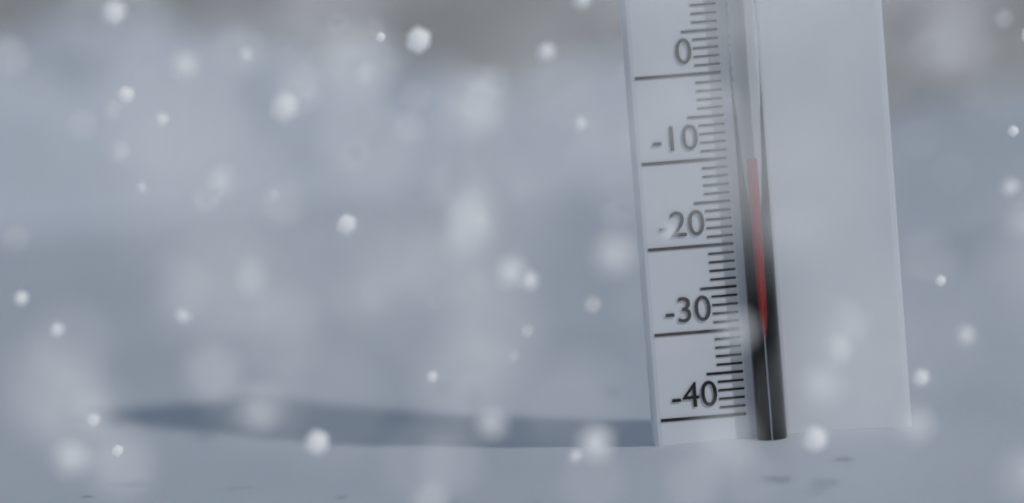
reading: -10 °C
